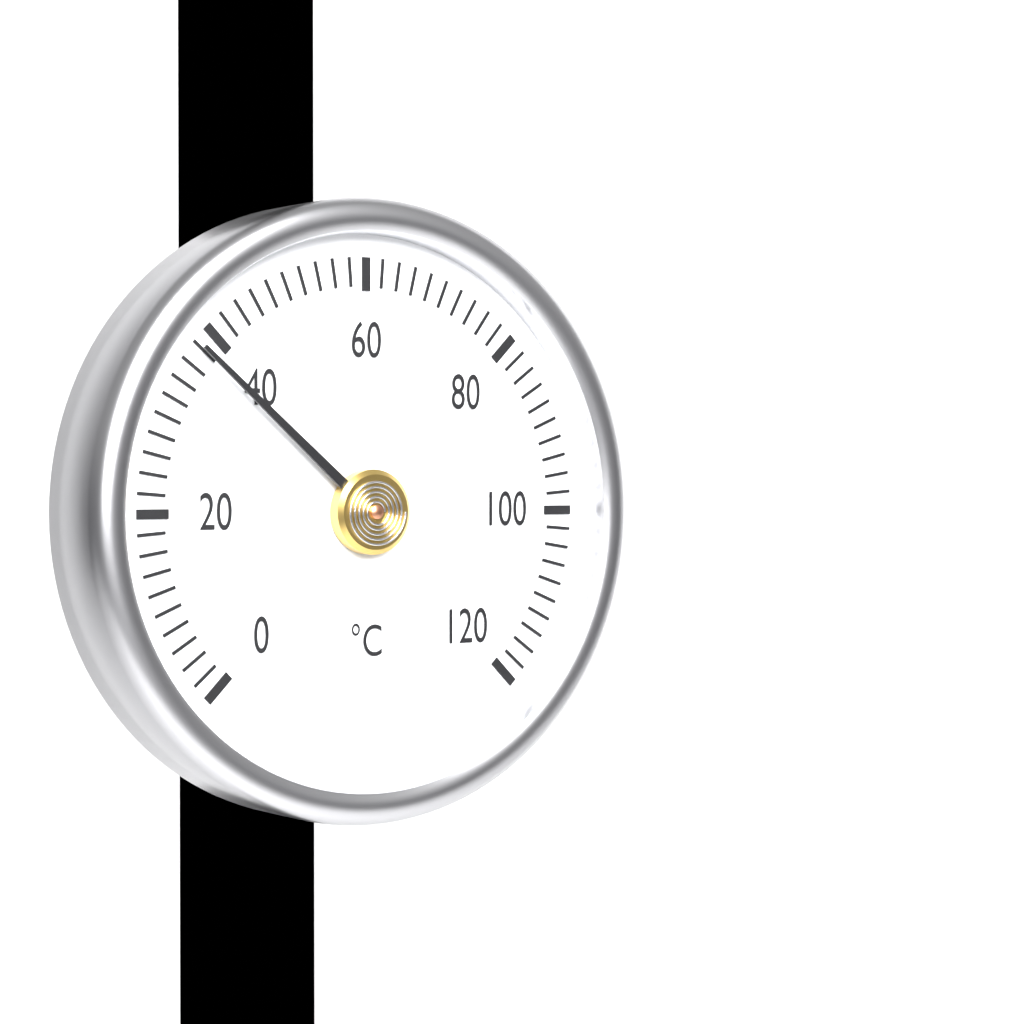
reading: 38 °C
